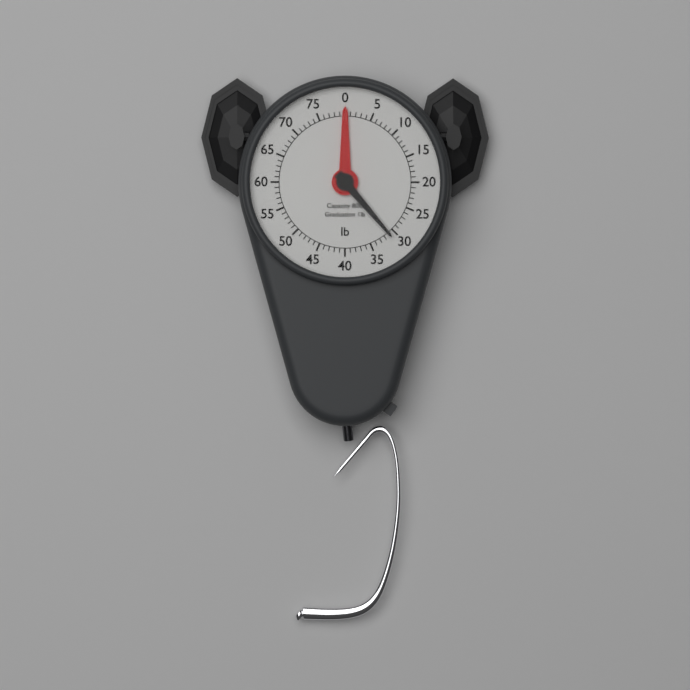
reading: 31 lb
